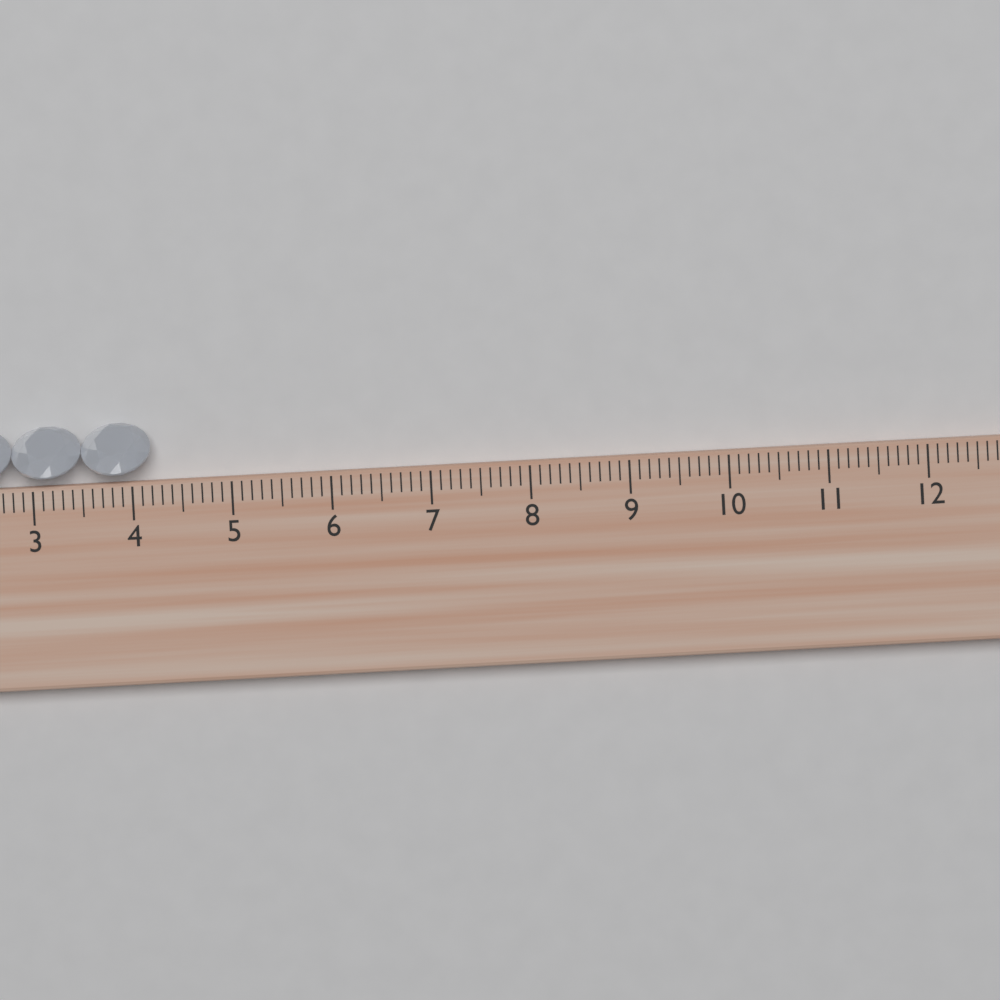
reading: 4.2 cm
